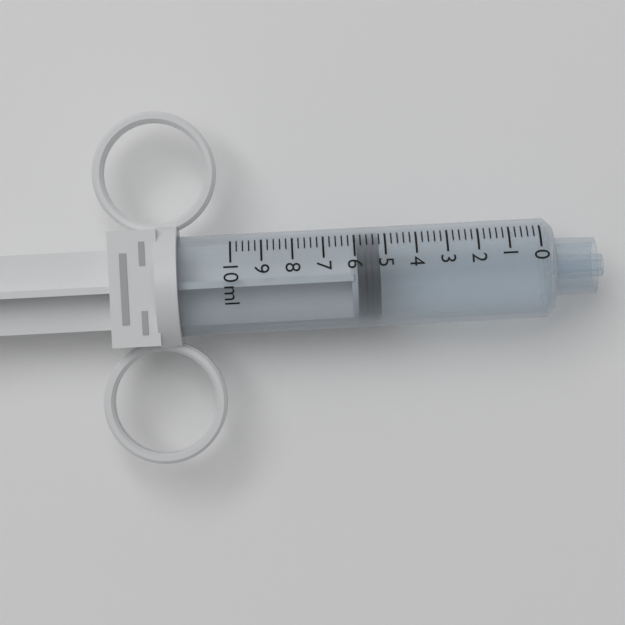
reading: 5.2 ml
